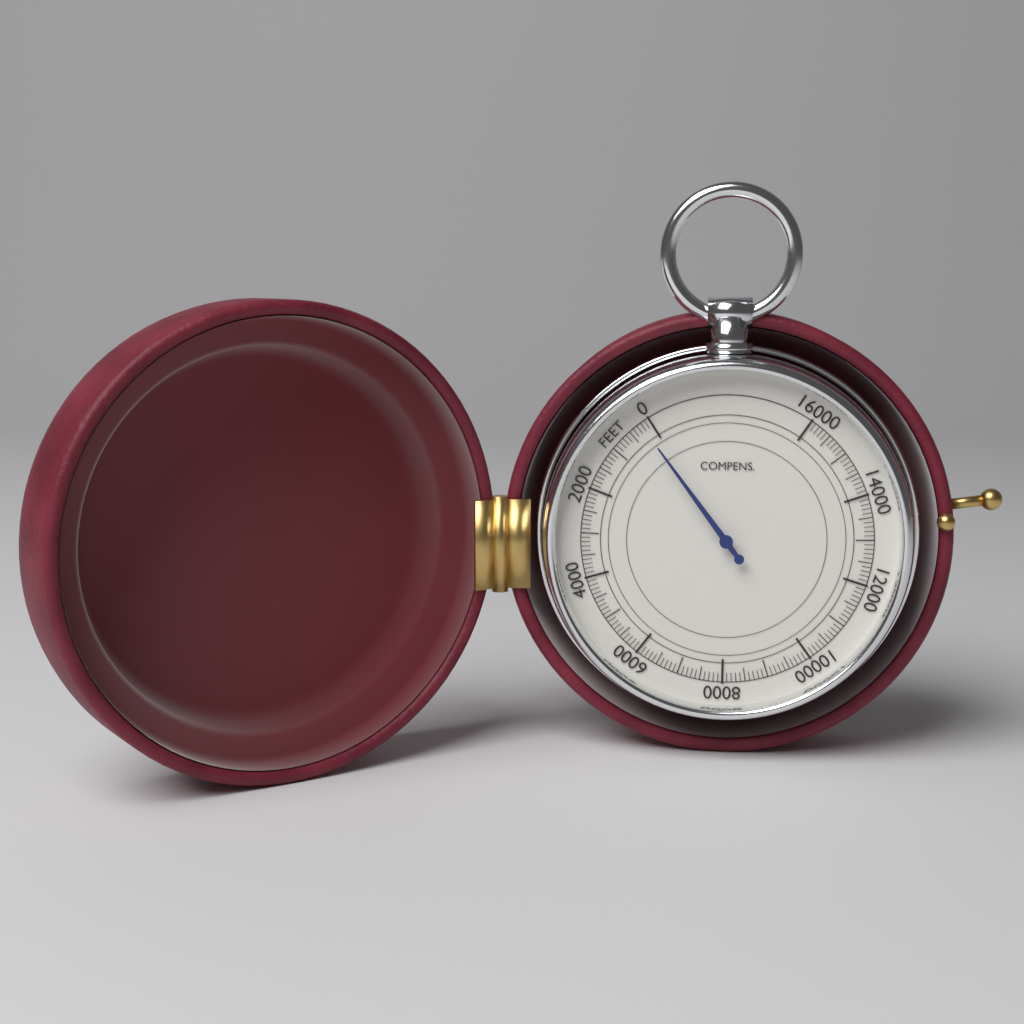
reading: 200 feet
